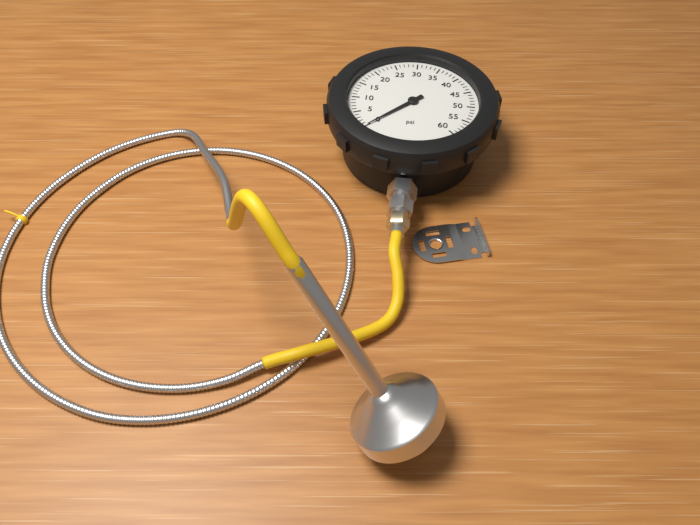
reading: 0 psi
